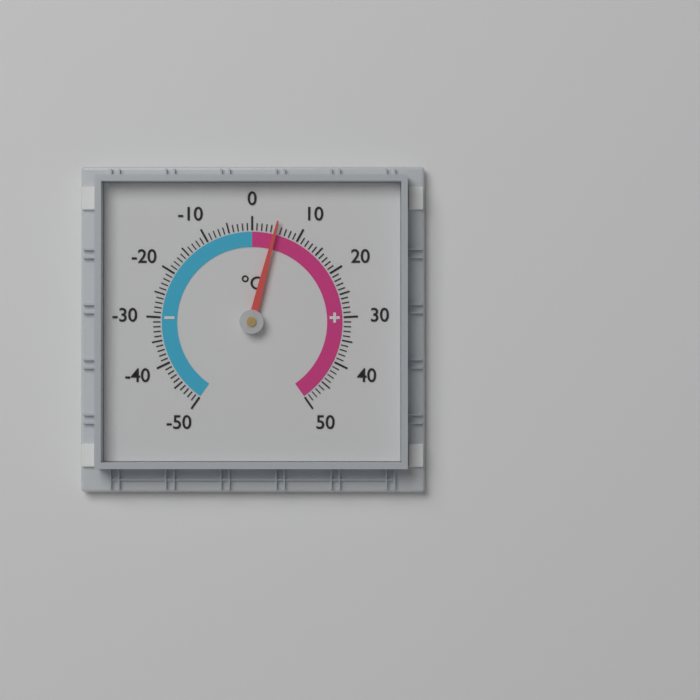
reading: 5 °C
